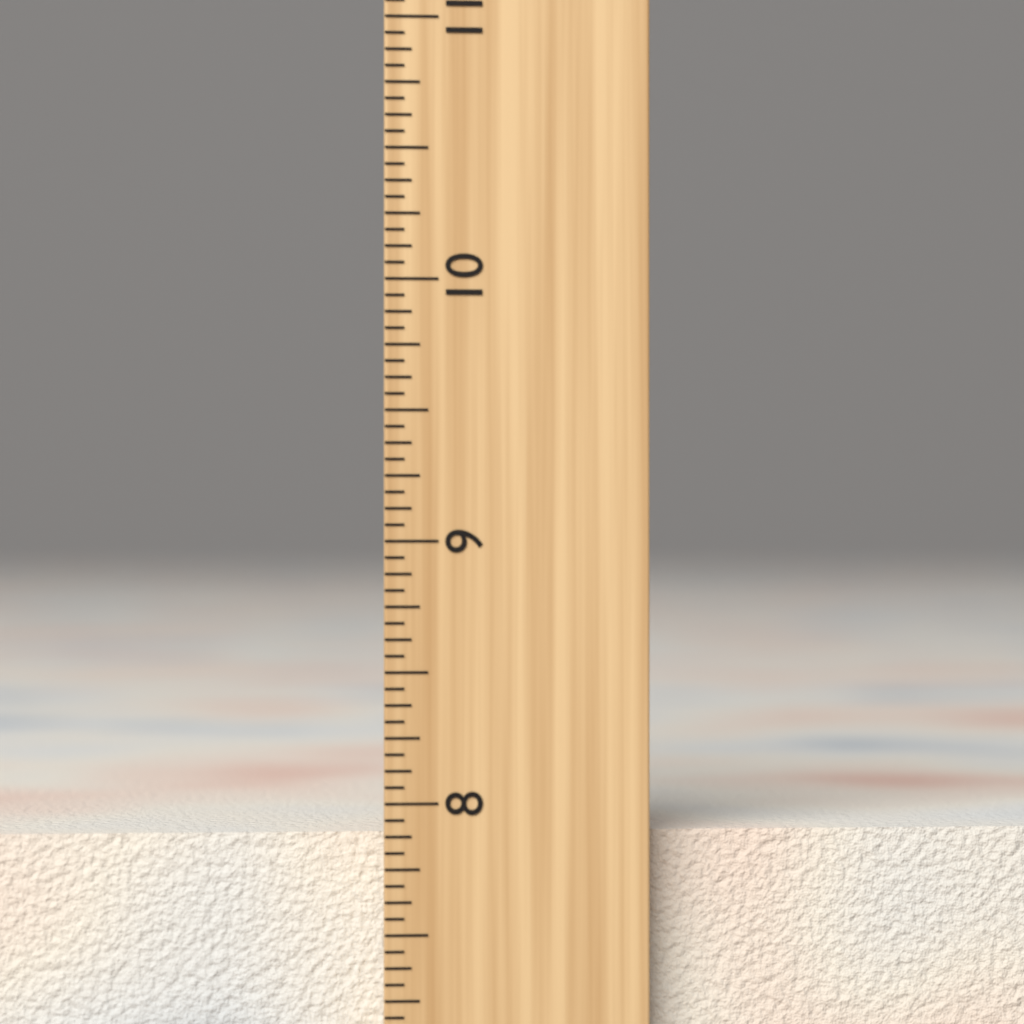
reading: 7.8750 inch
